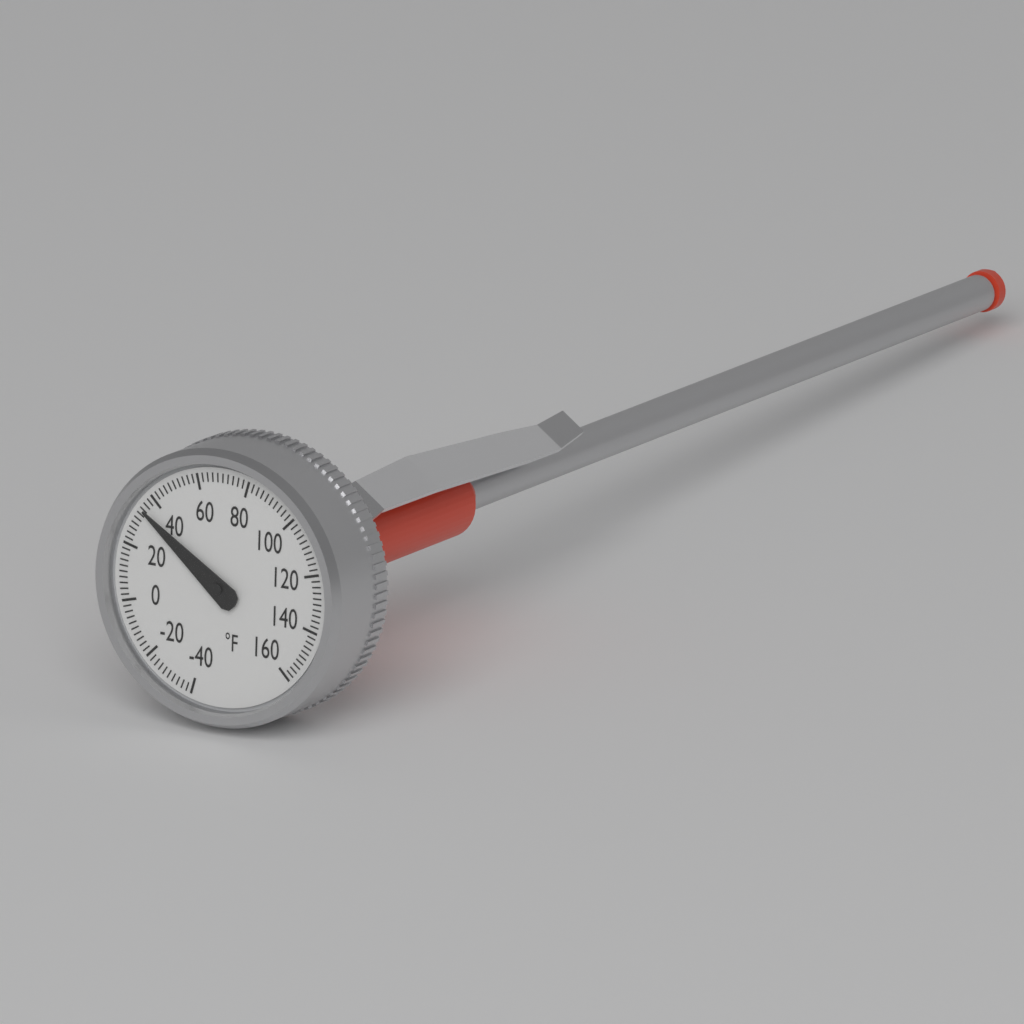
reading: 34 °F
